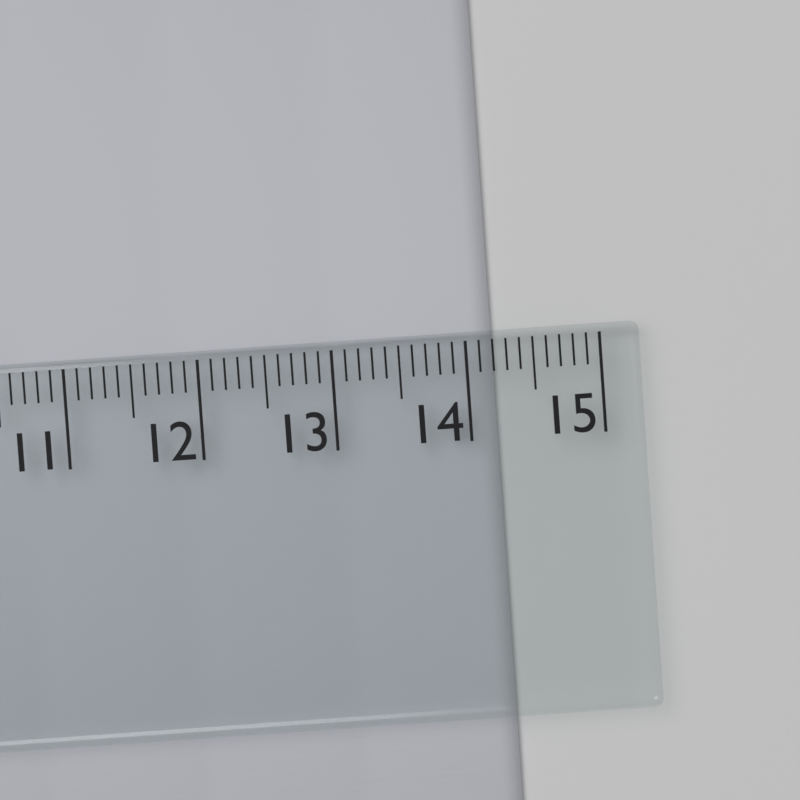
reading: 14.2 cm
